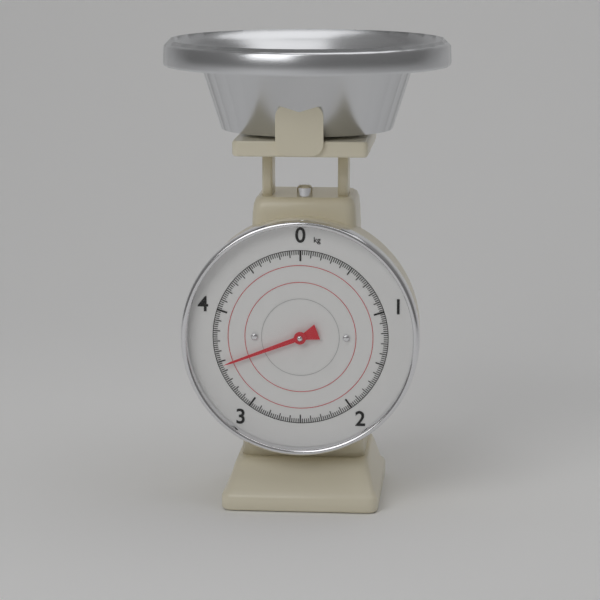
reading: 3.46 kg
